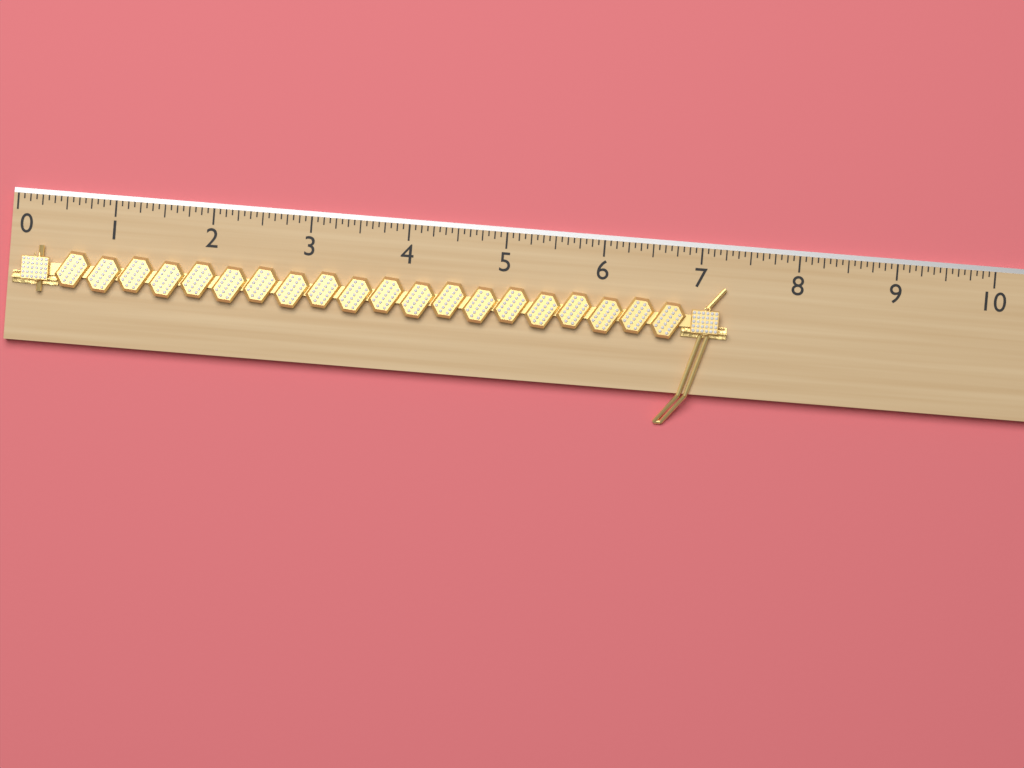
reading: 7.3125 (no unit)
